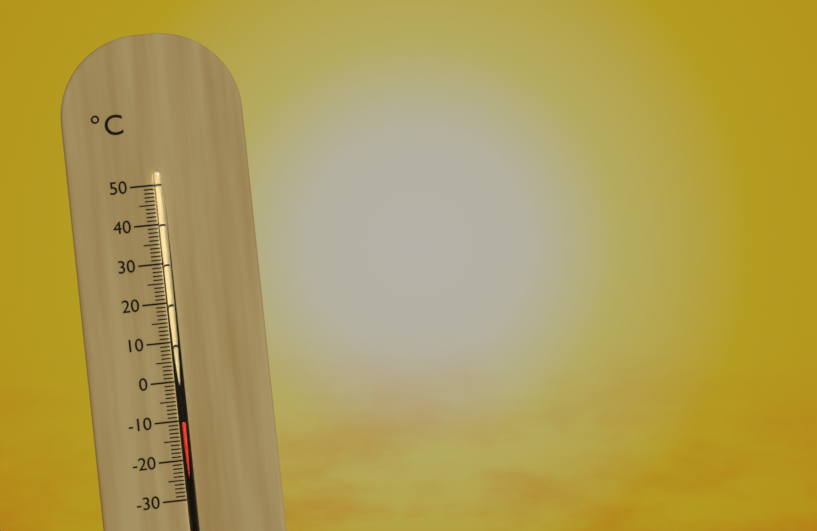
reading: -10 °C
